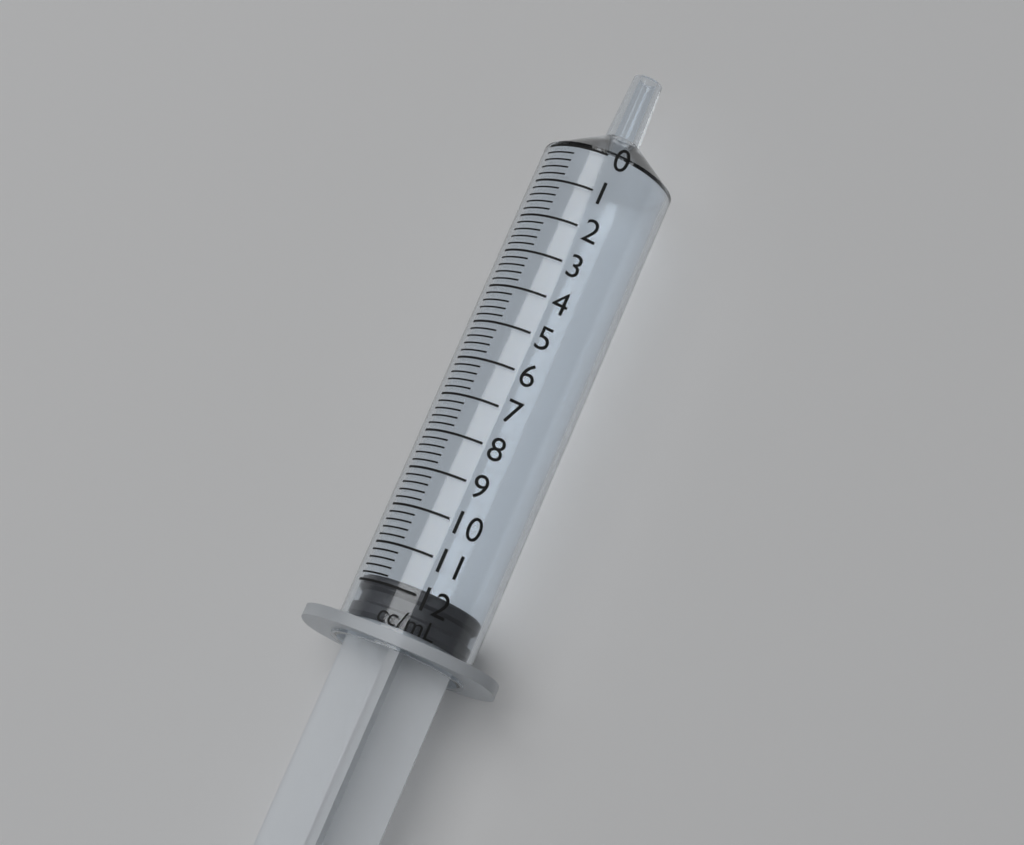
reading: 11.8 ml
